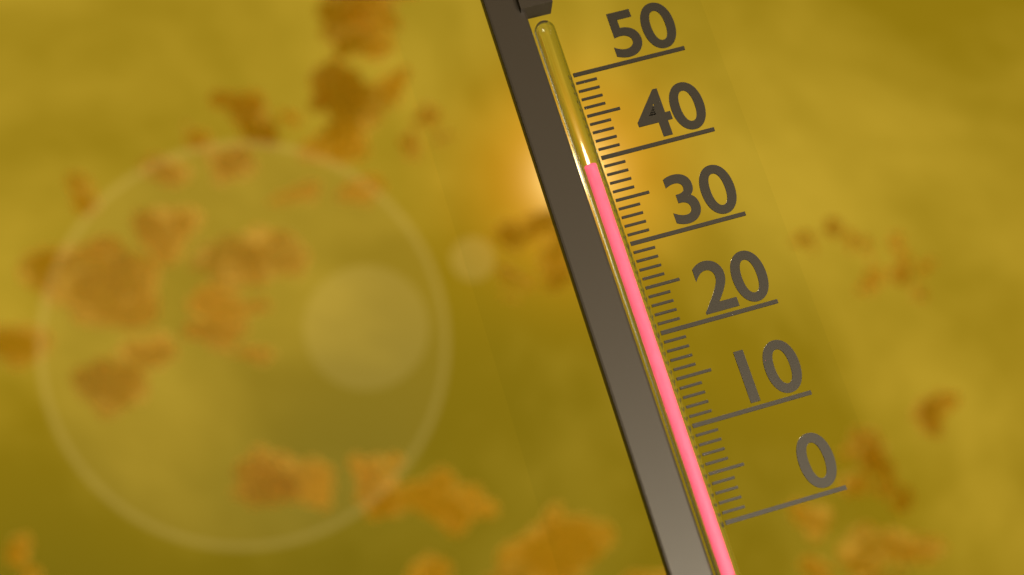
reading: 39 (no unit)
